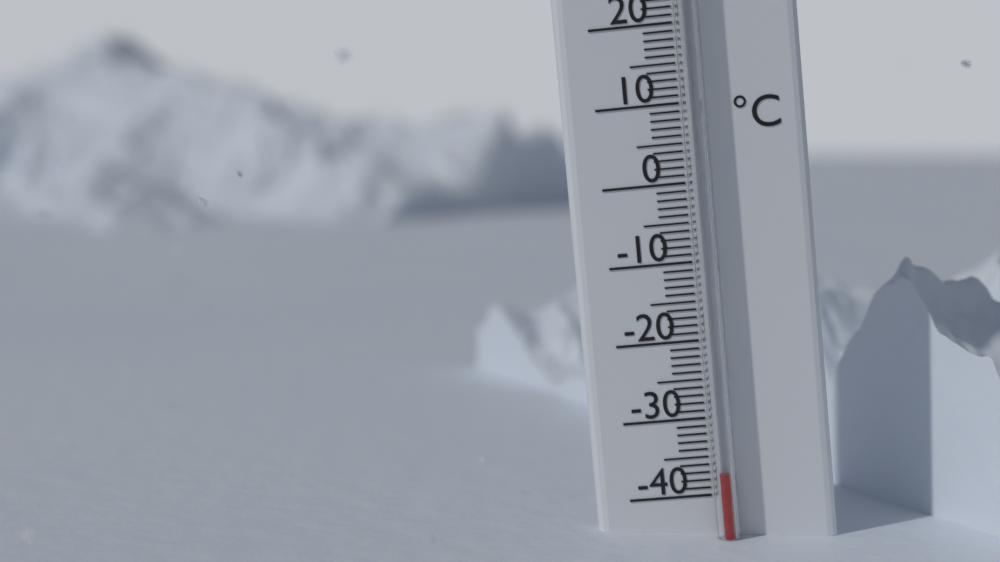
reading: -37 °C
